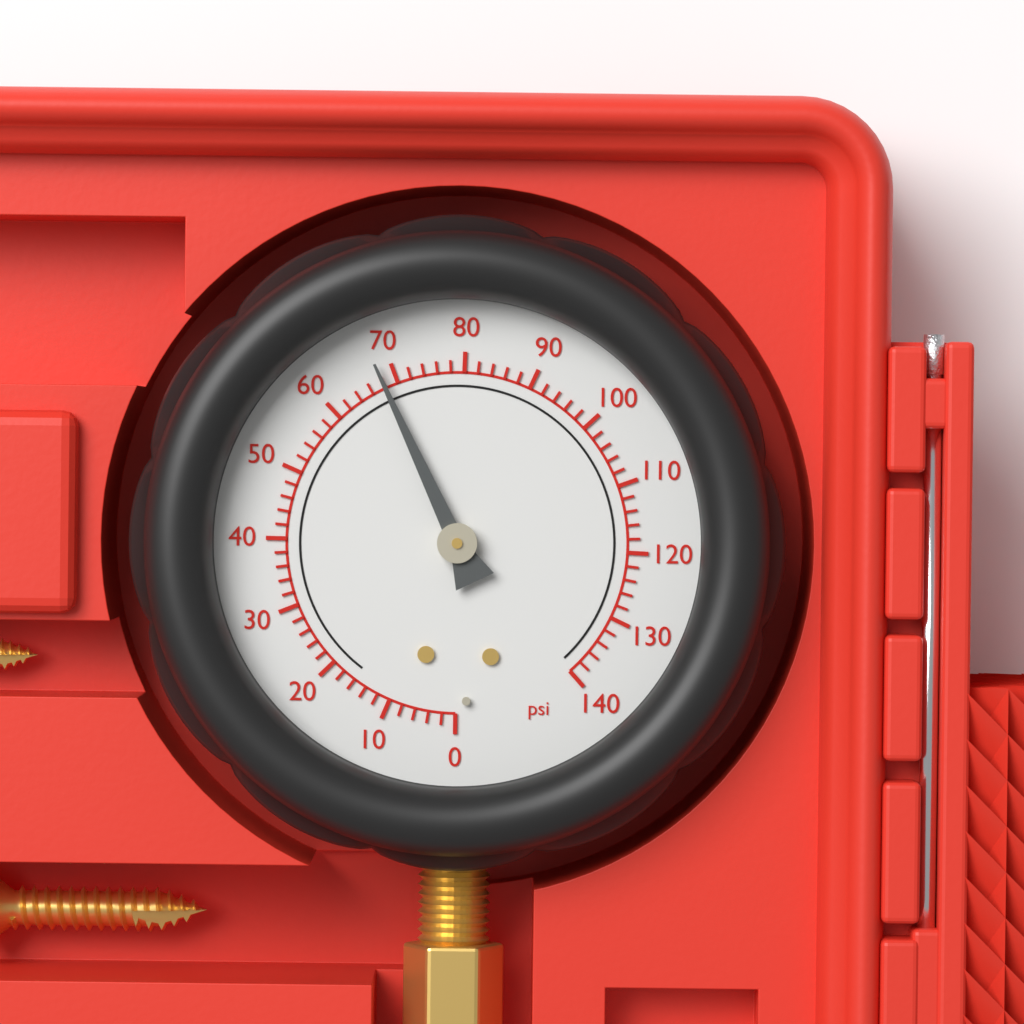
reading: 68 psi
